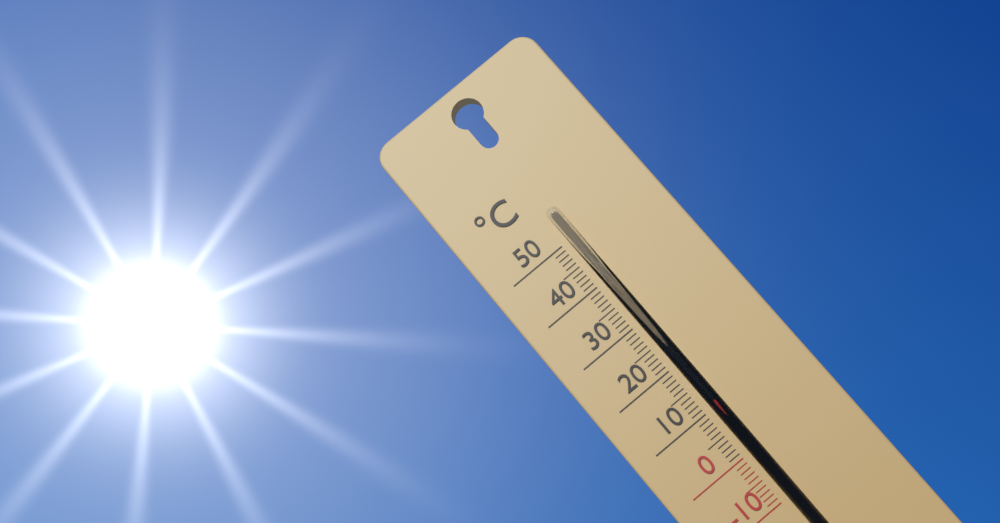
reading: 11 °C
